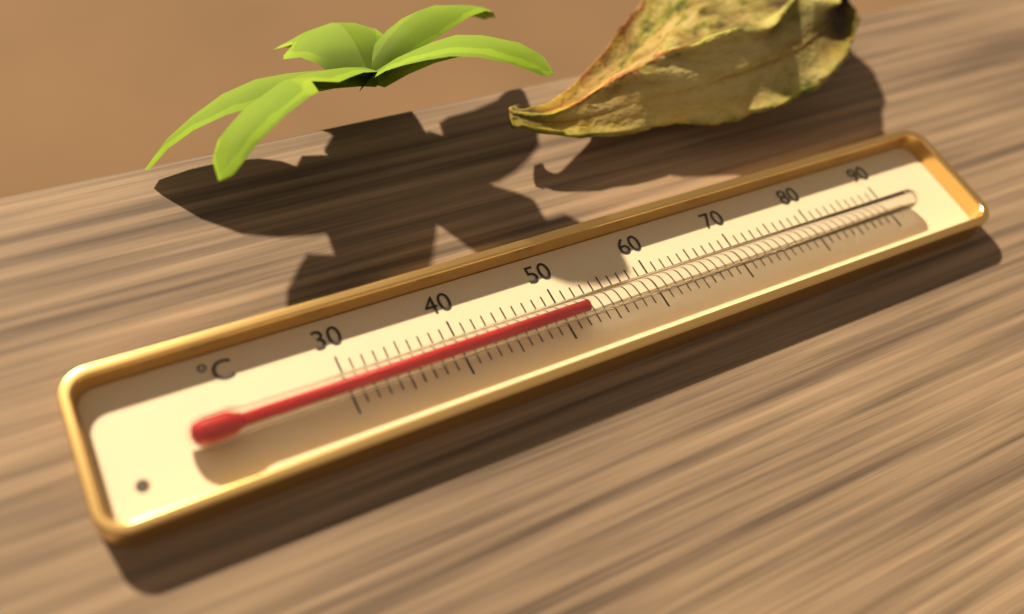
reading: 52 °C
